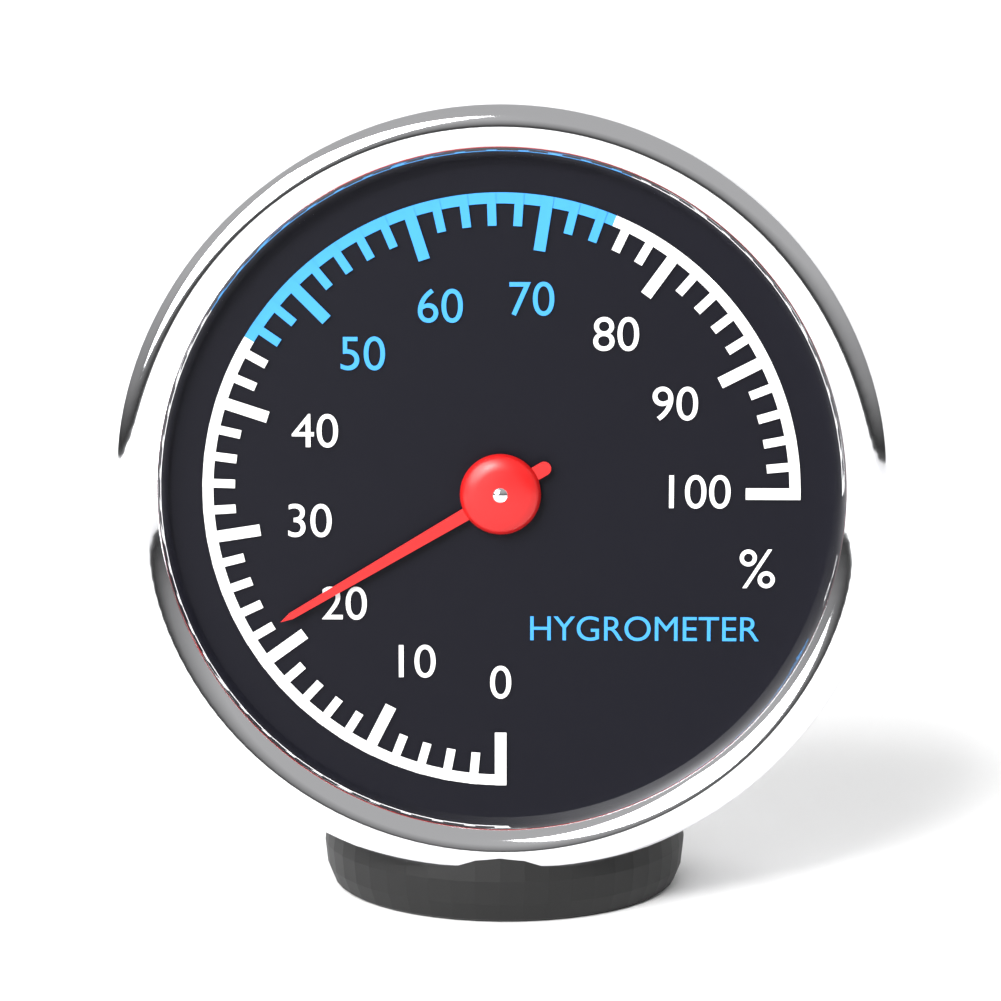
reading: 22 %
